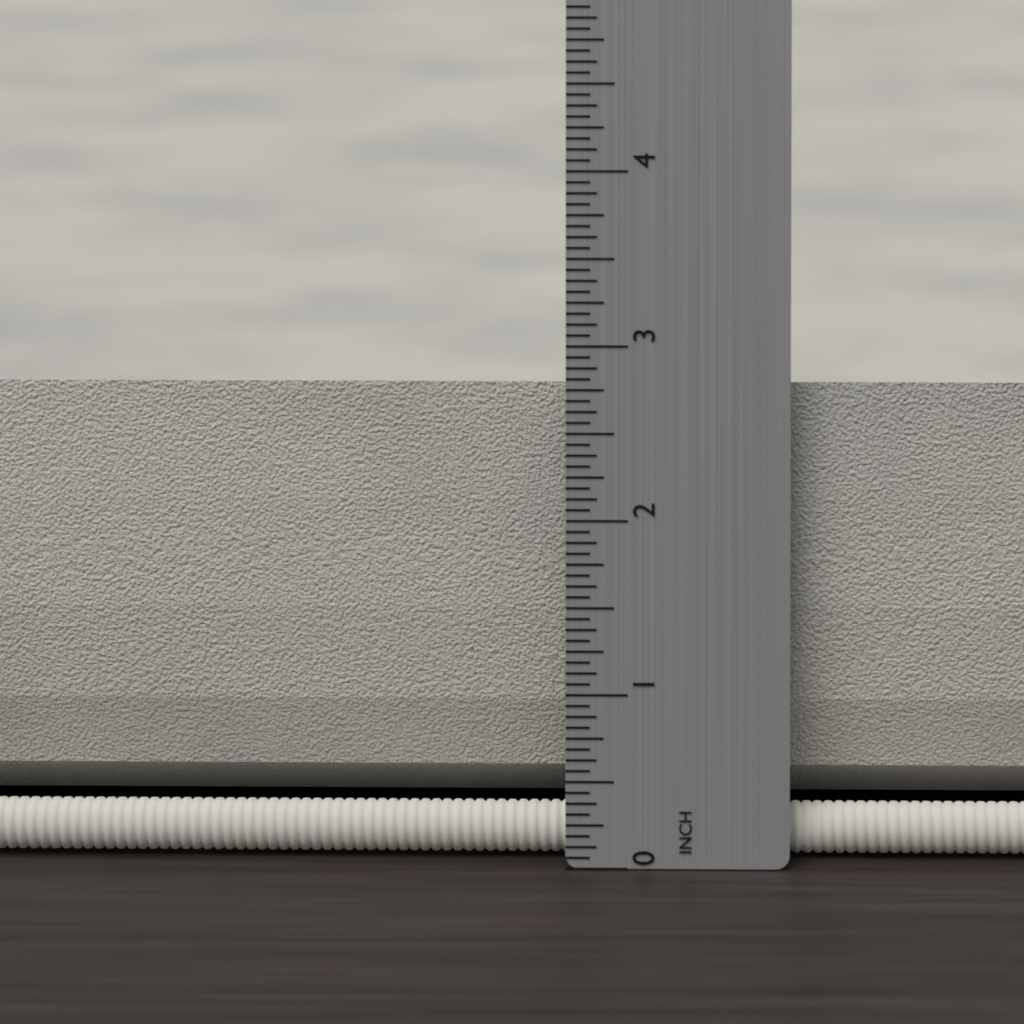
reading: 2.7500 in
